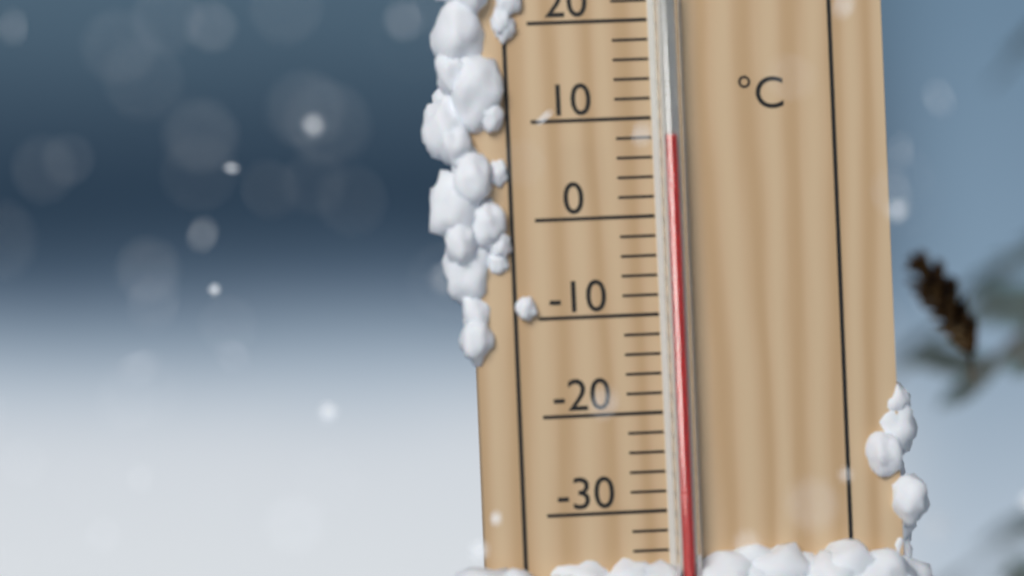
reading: 8 °C
